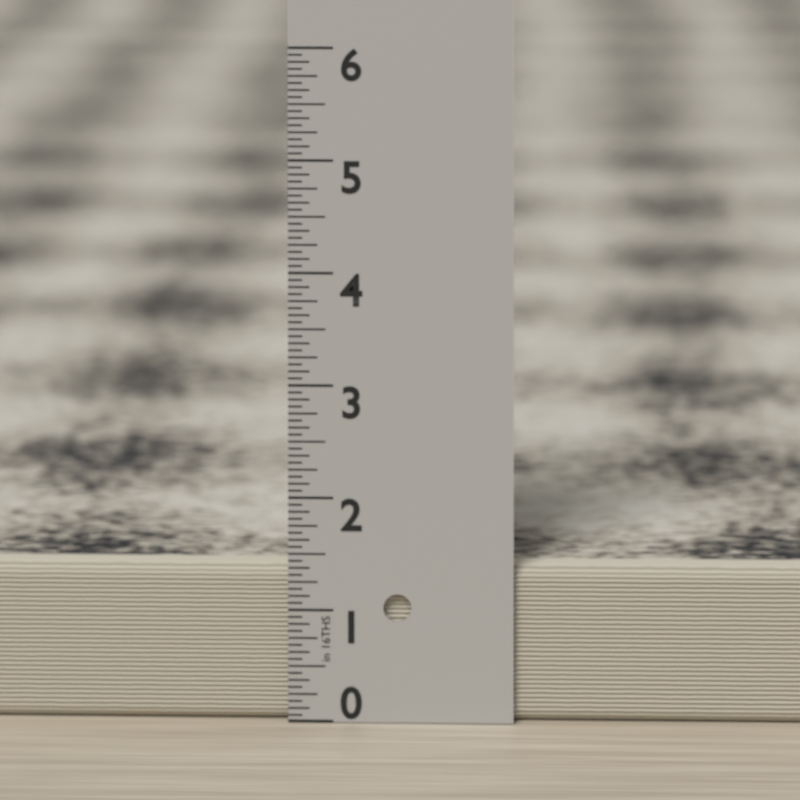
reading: 1.3750 in
